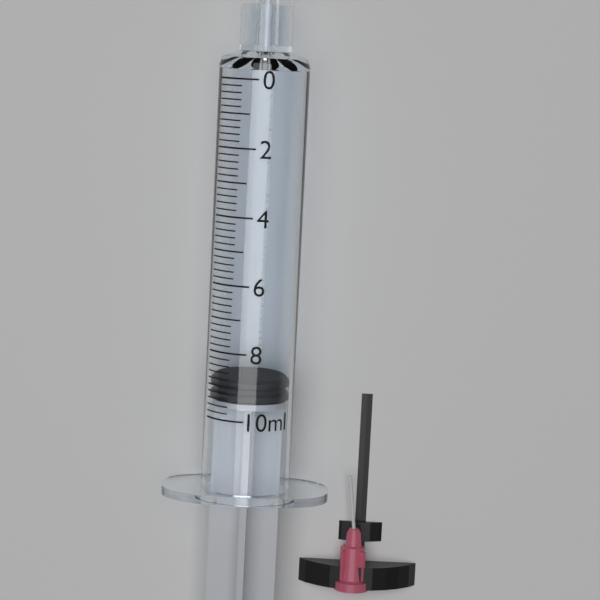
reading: 8.8 ml
